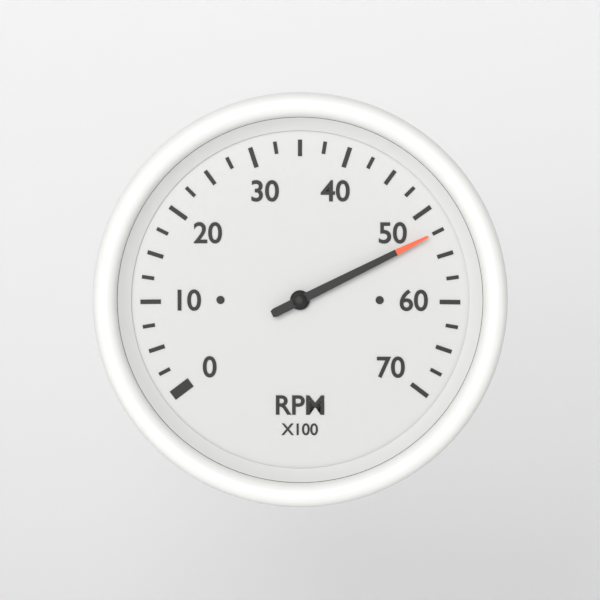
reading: 52.5 RPM x100
